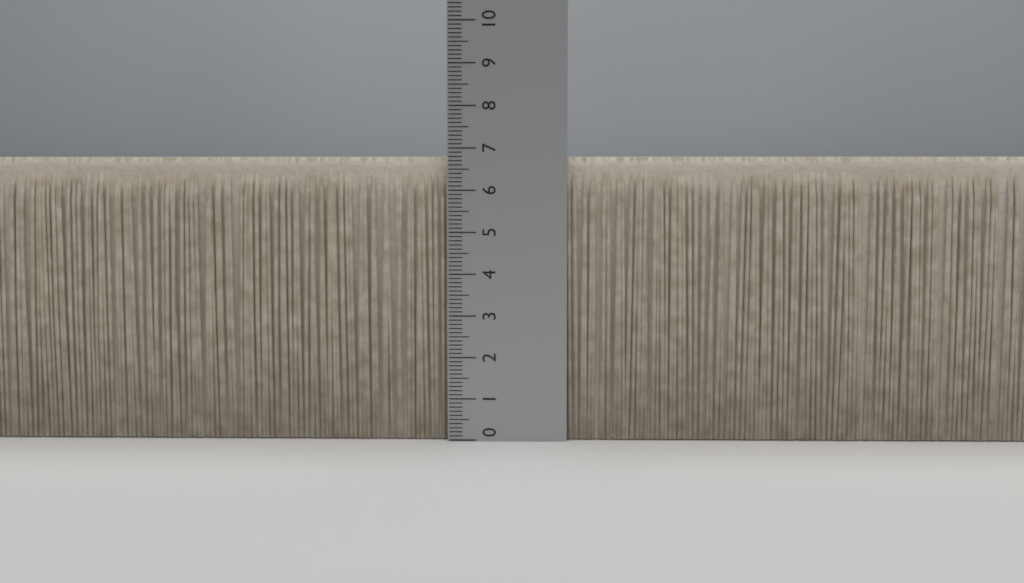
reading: 6.8 (no unit)
